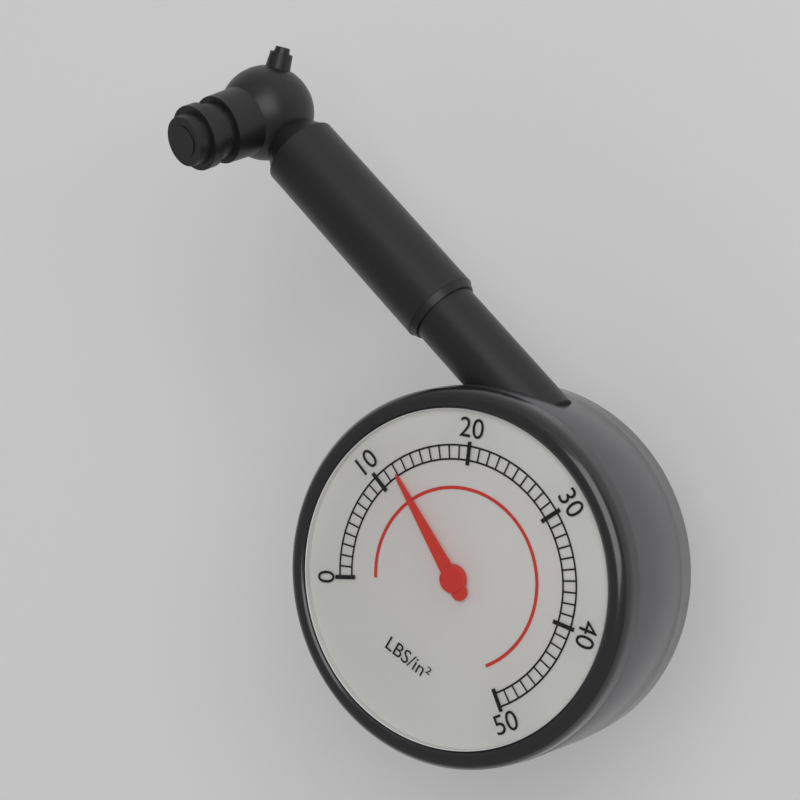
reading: 12 psi
